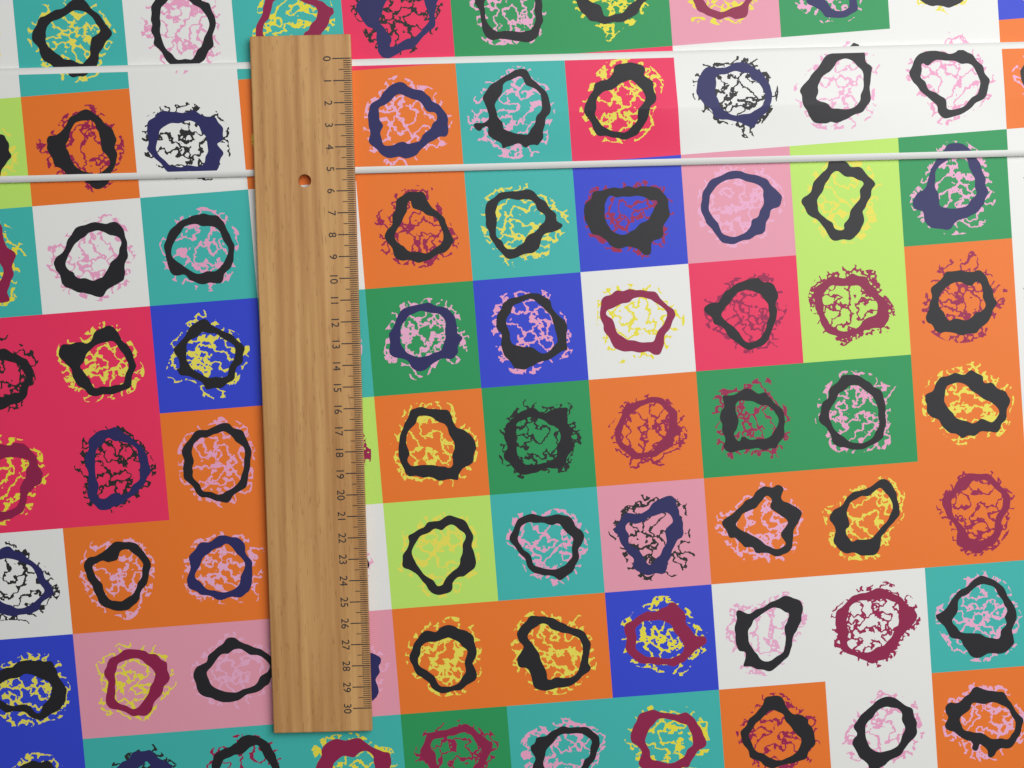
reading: 5.2 (no unit)
